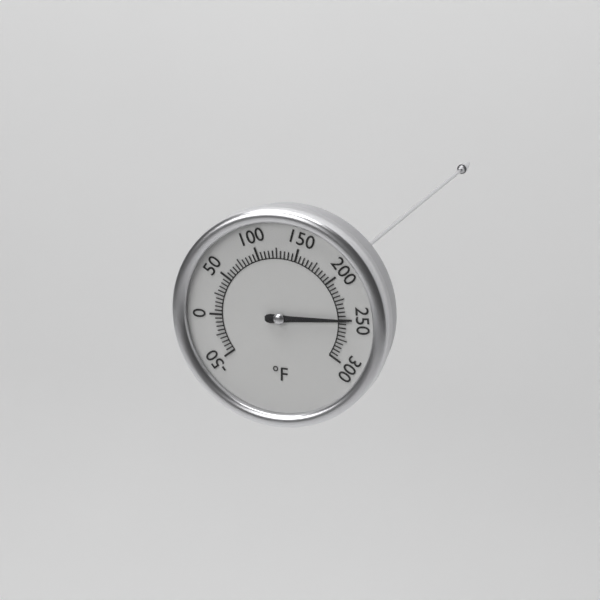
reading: 250 °F
